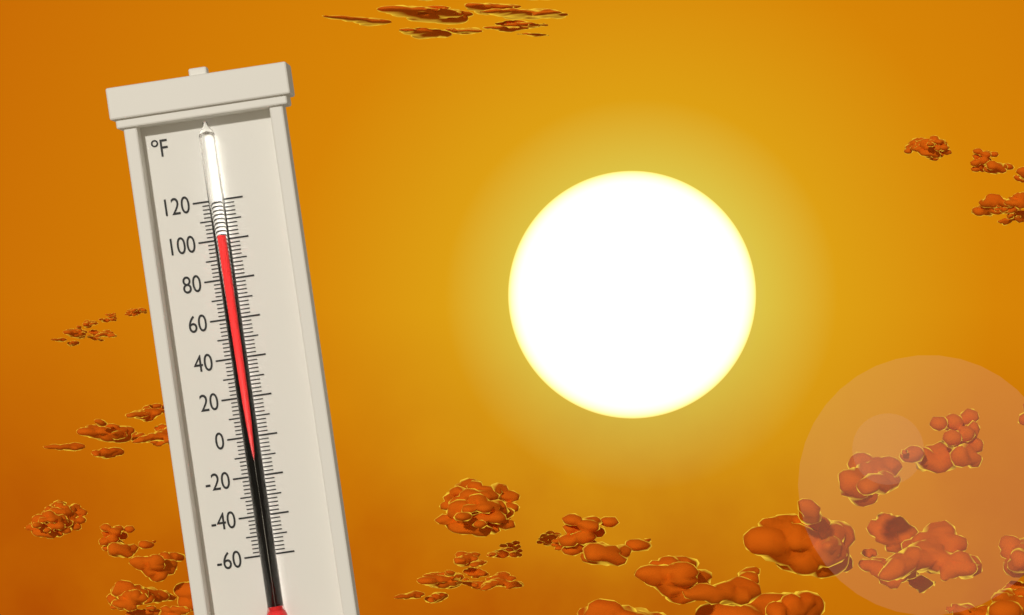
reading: 102 °F
